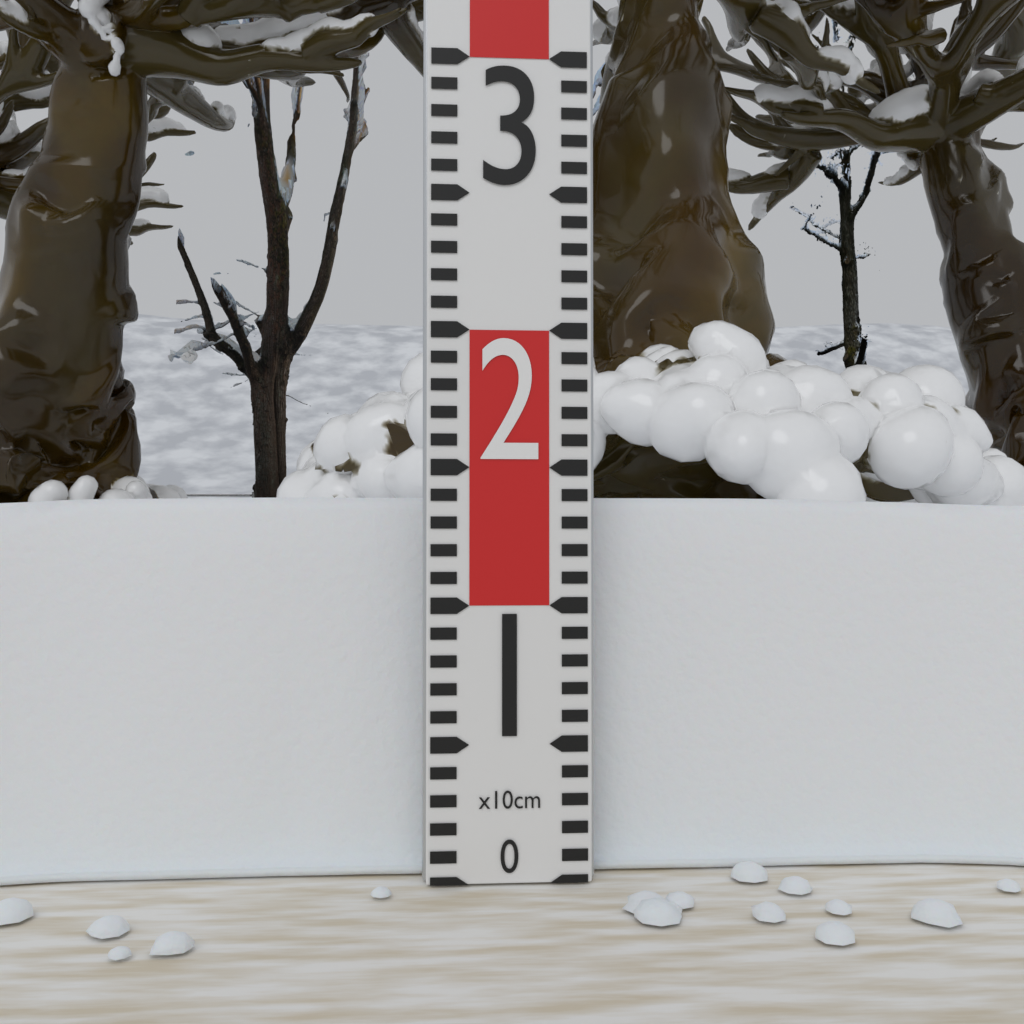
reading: 14 cm
